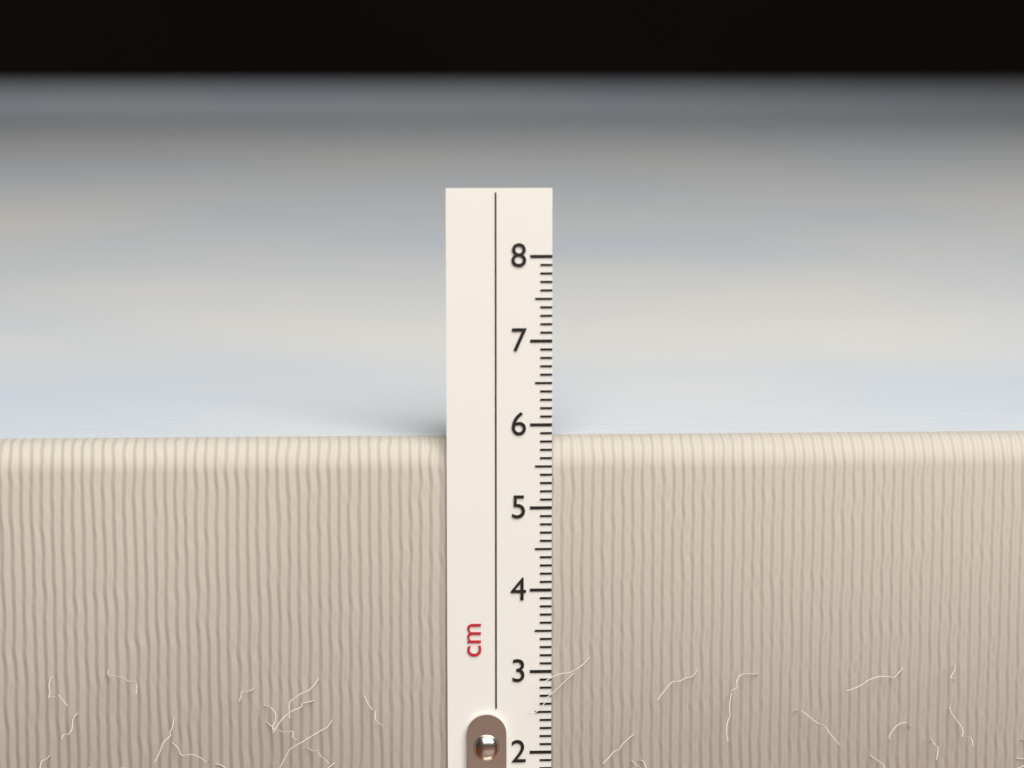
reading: 5.8 cm
